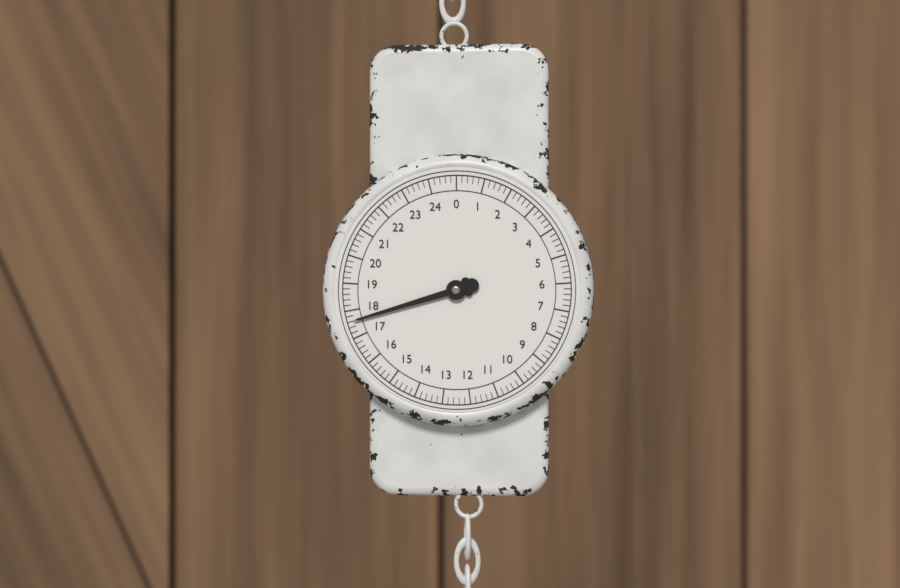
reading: 17.6 (no unit)
